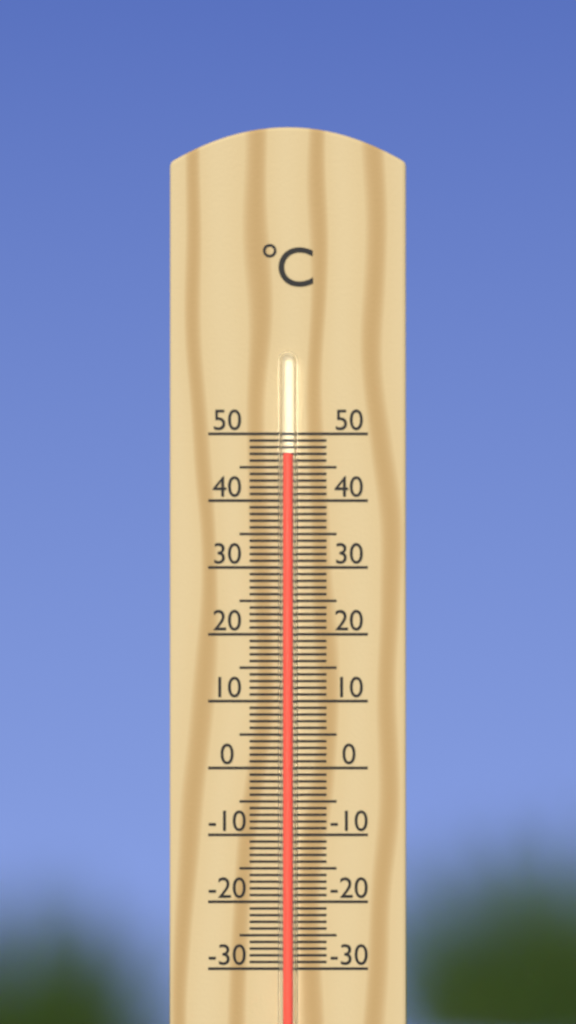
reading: 47 °C
